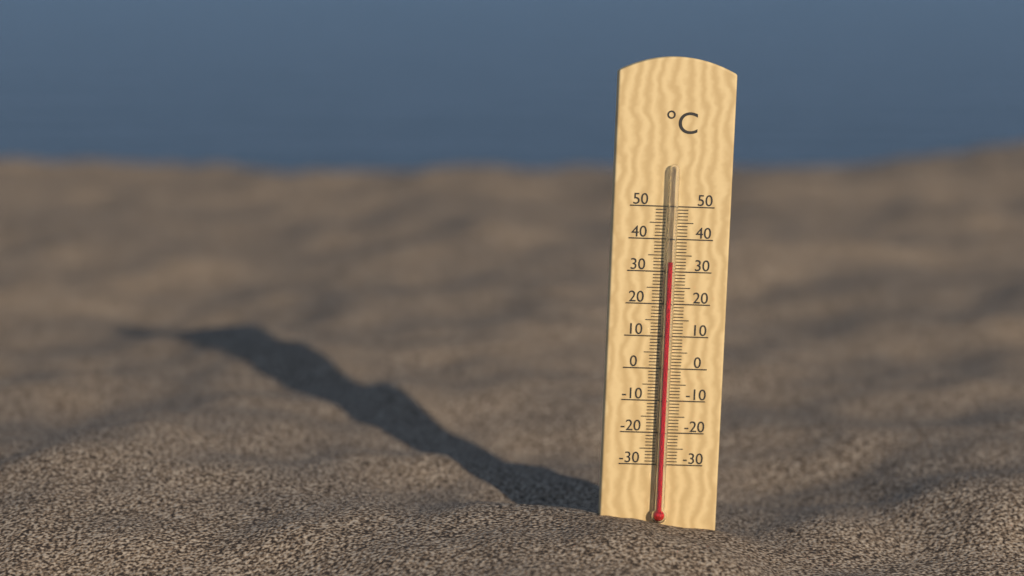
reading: 33 °C
